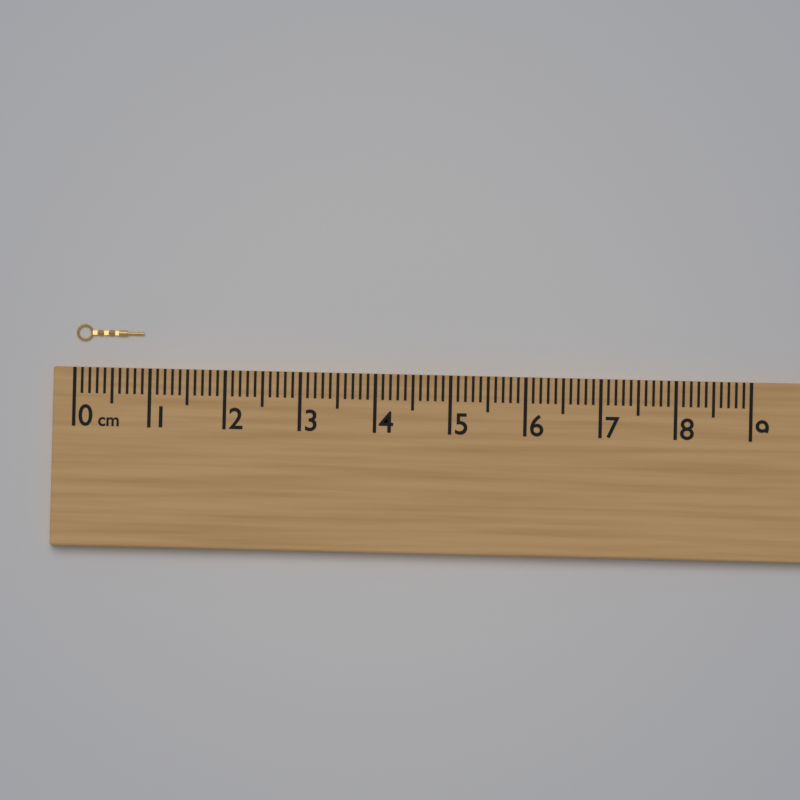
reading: 0.9 cm
